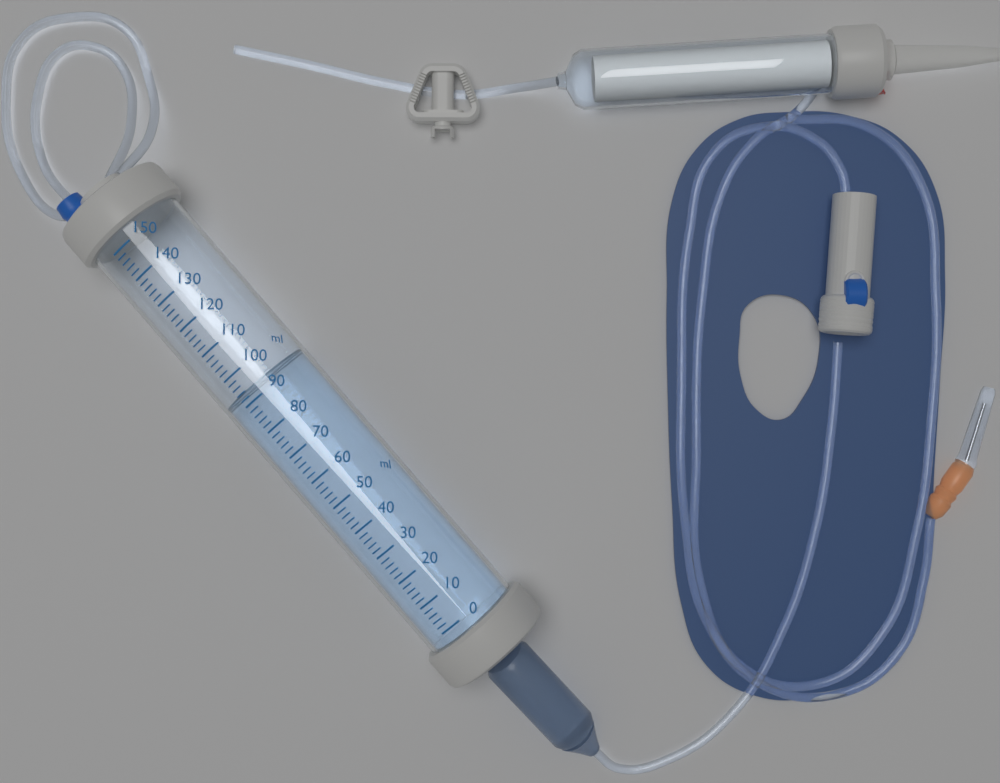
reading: 94 ml
